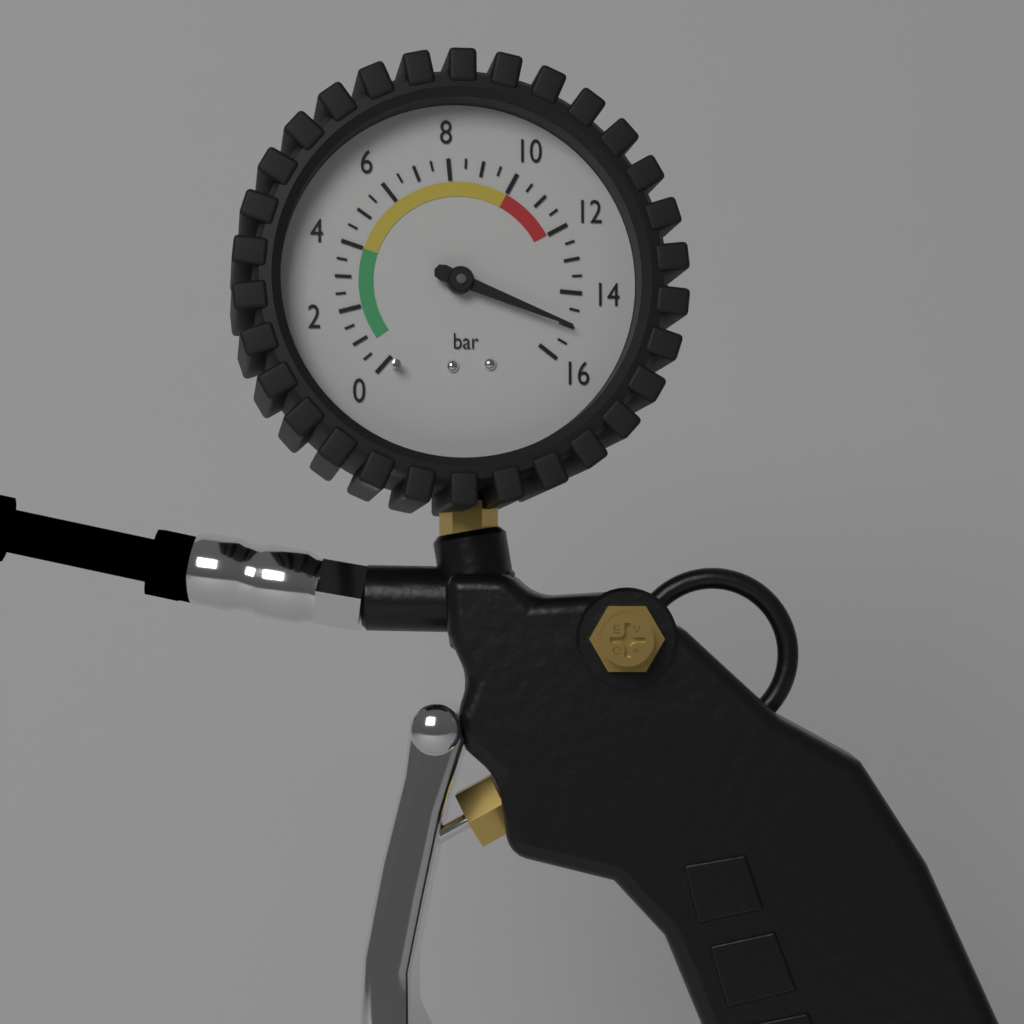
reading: 15.0 bar
